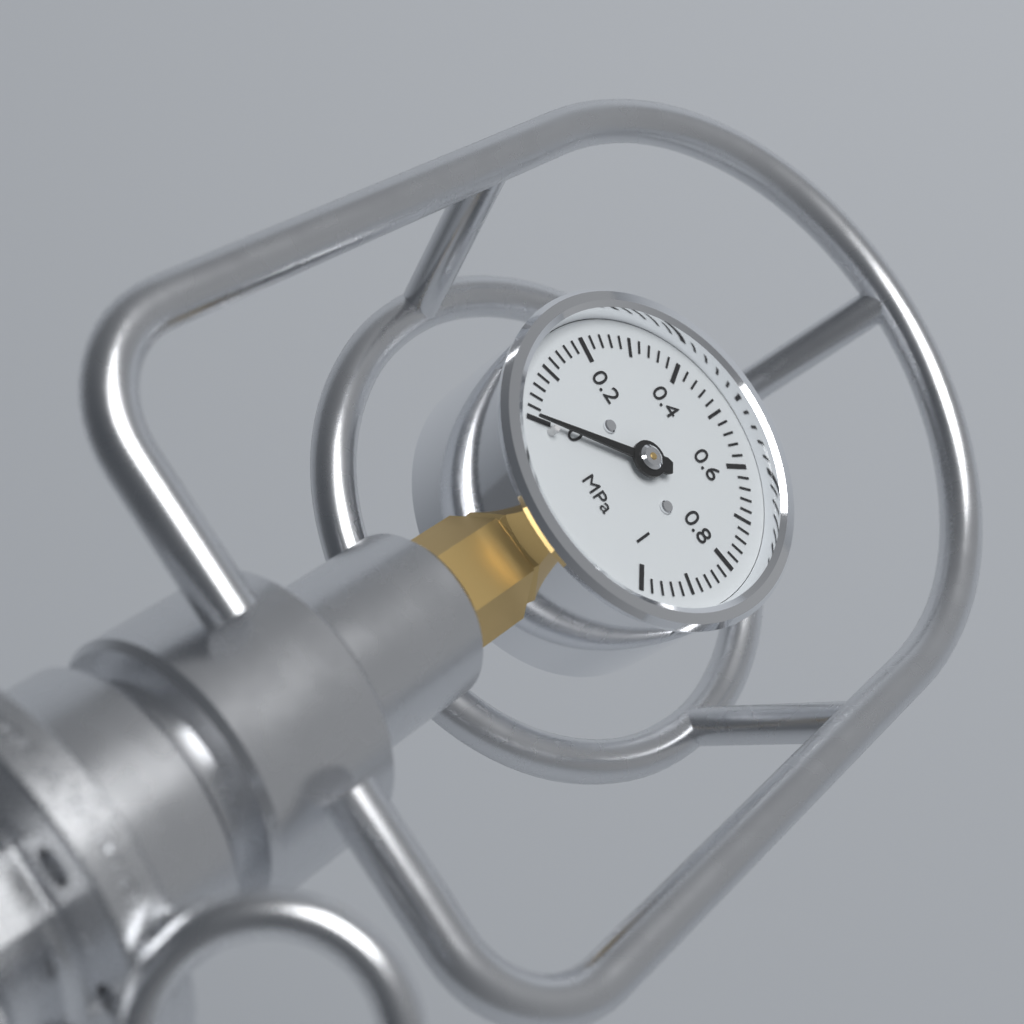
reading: 0.00 MPa
